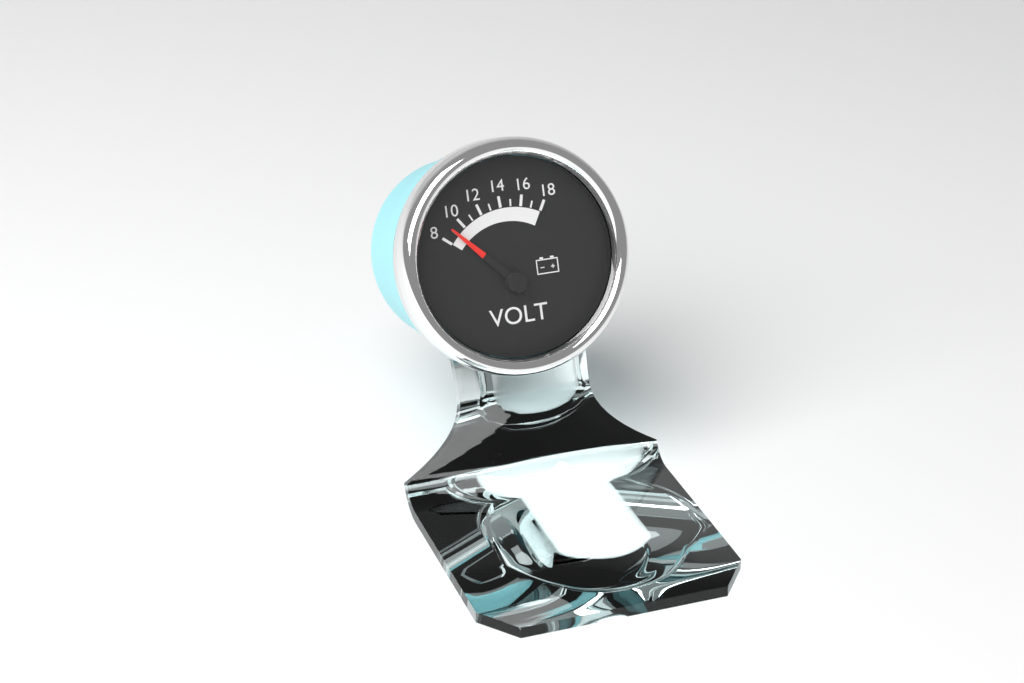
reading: 9 V
